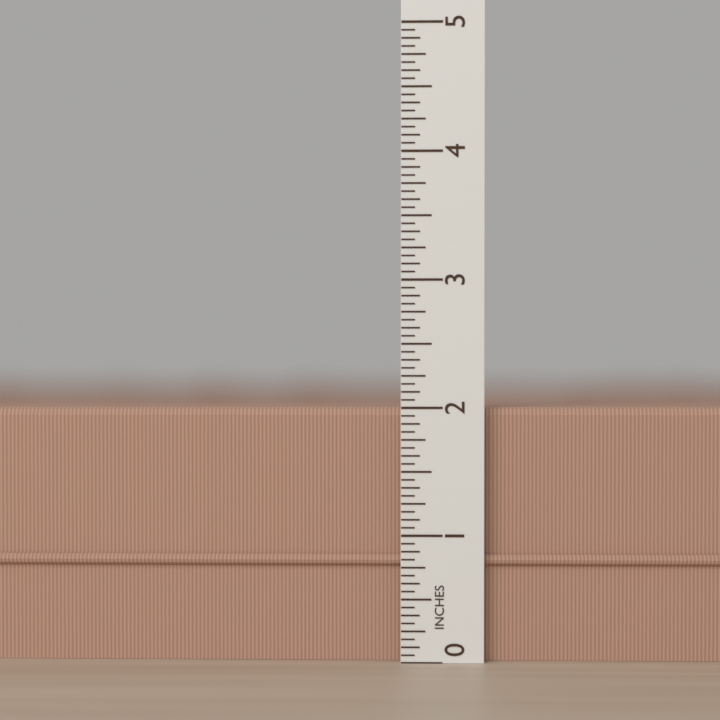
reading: 2.0000 in
